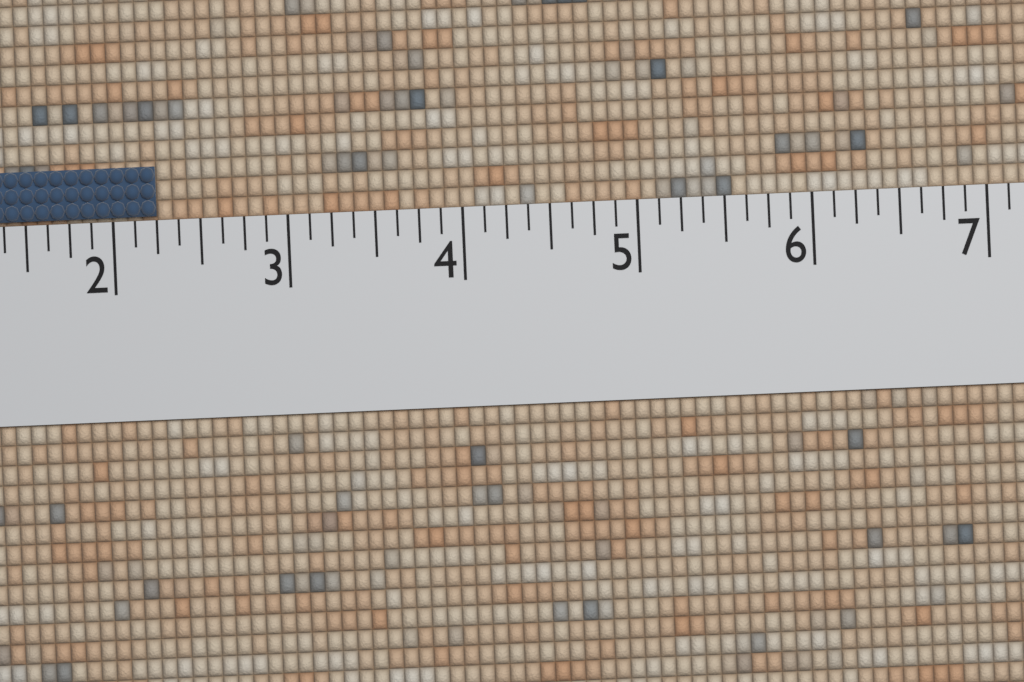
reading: 2.250 (no unit)
